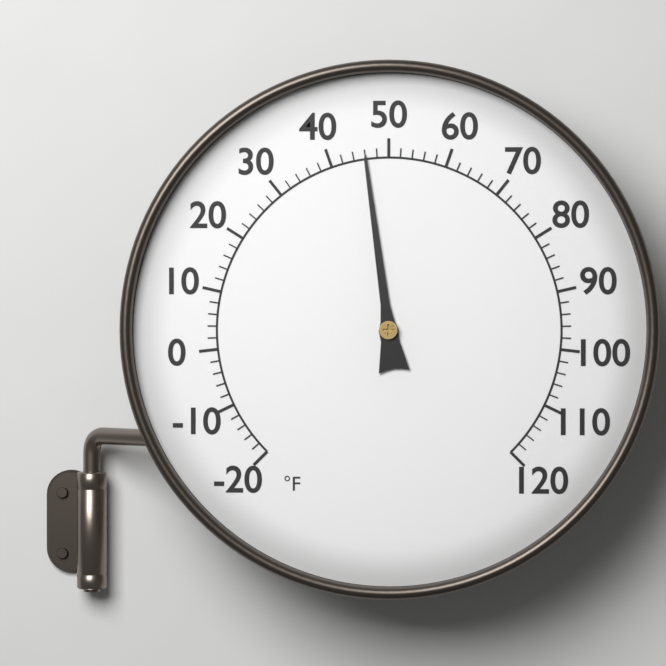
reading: 46 °F
